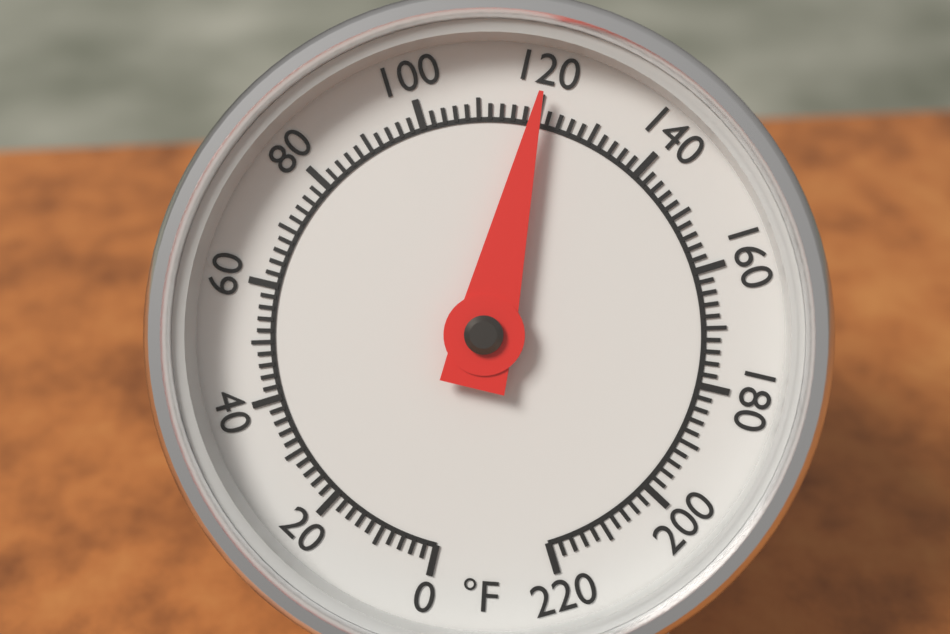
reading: 120 °F
